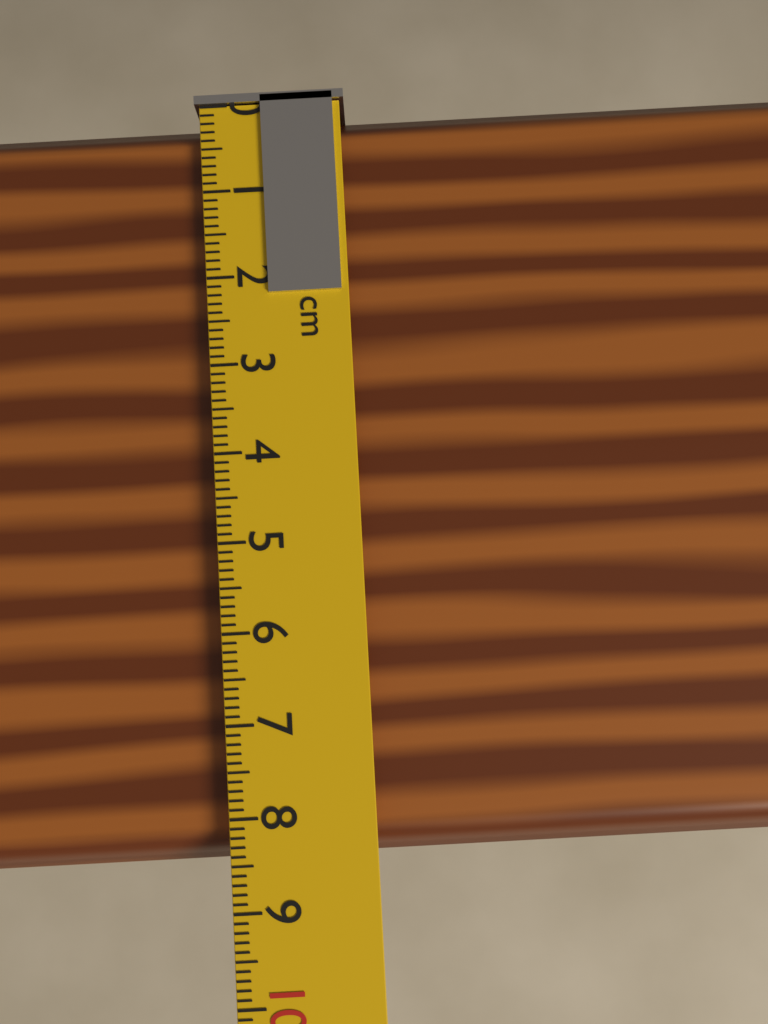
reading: 8.5 cm
